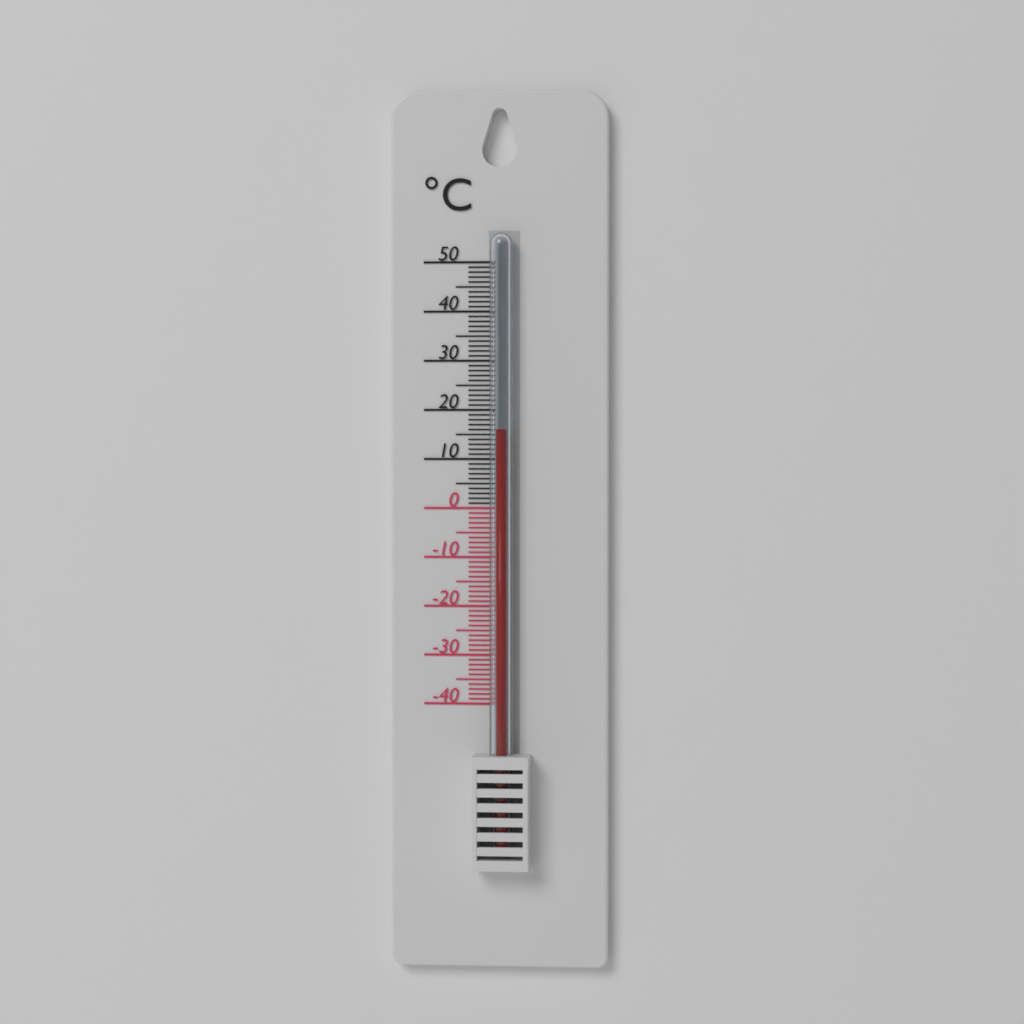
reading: 16 °C
